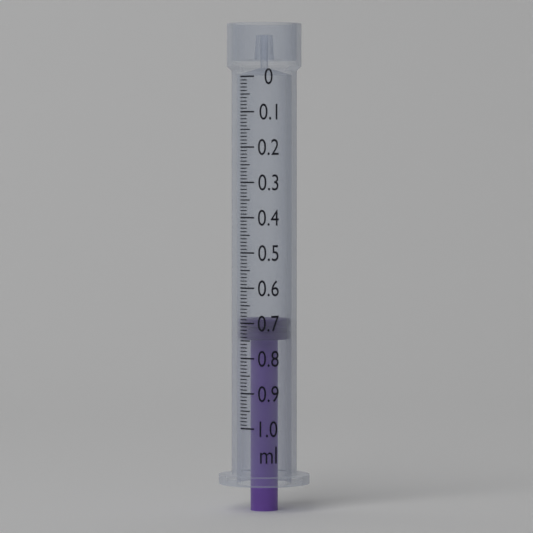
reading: 0.69 ml
